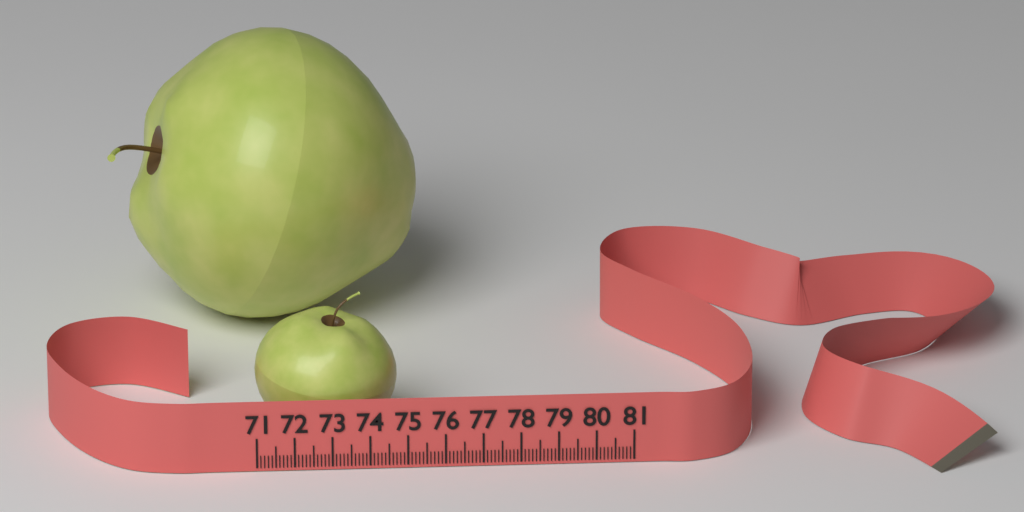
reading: 74.8 (no unit)
